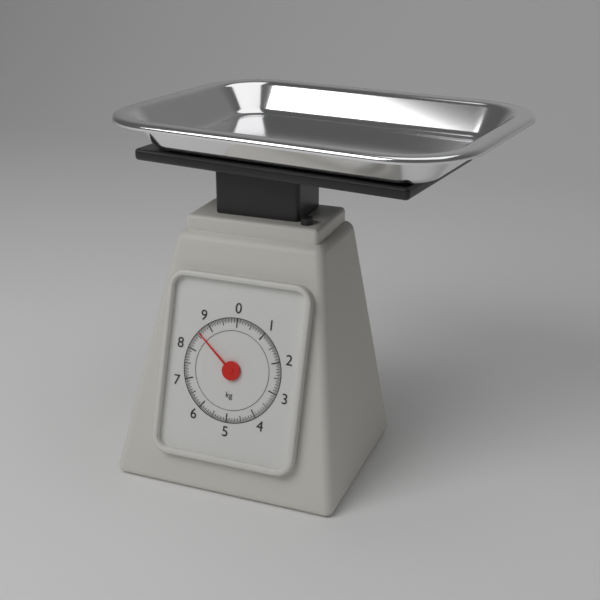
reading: 8.60 kg
